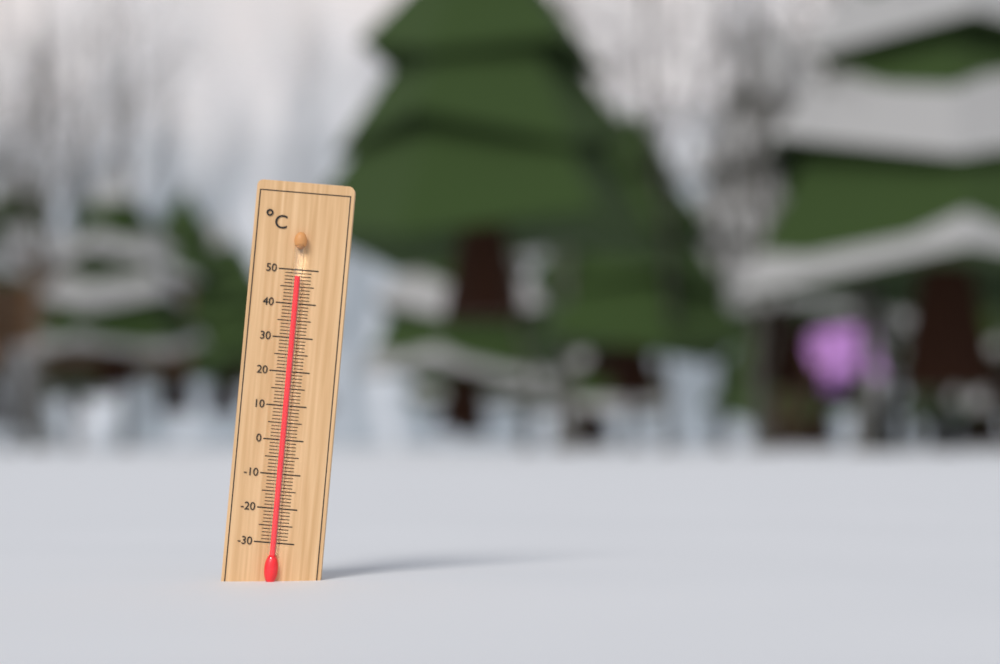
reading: 48 °C
